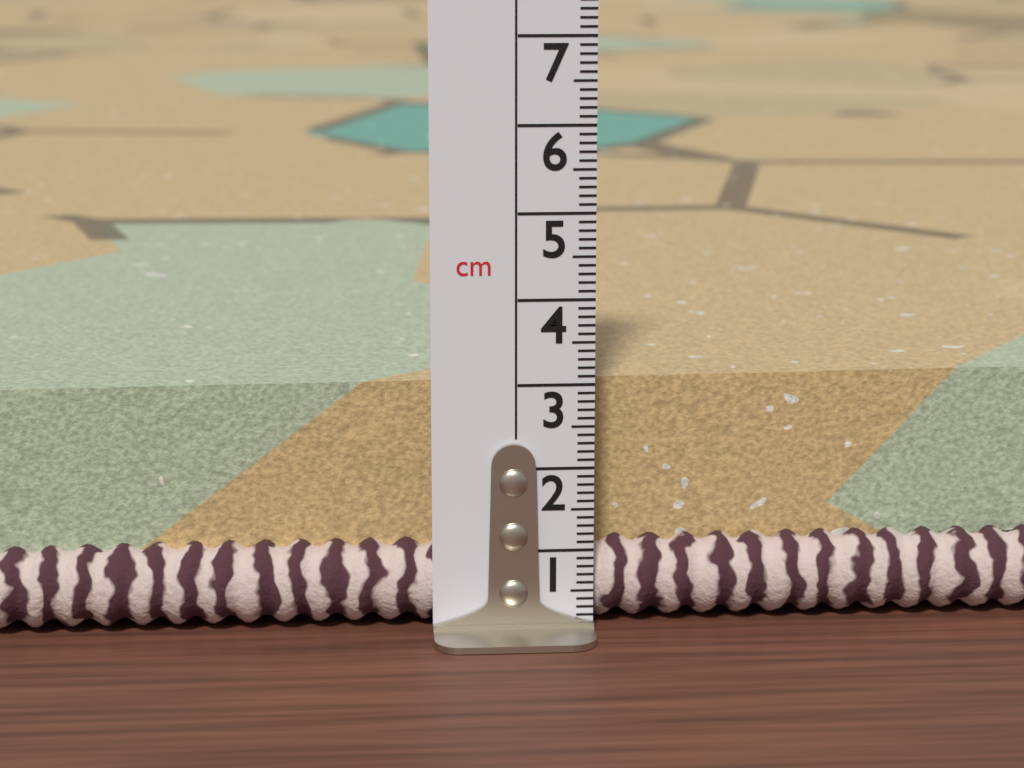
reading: 2.9 cm
